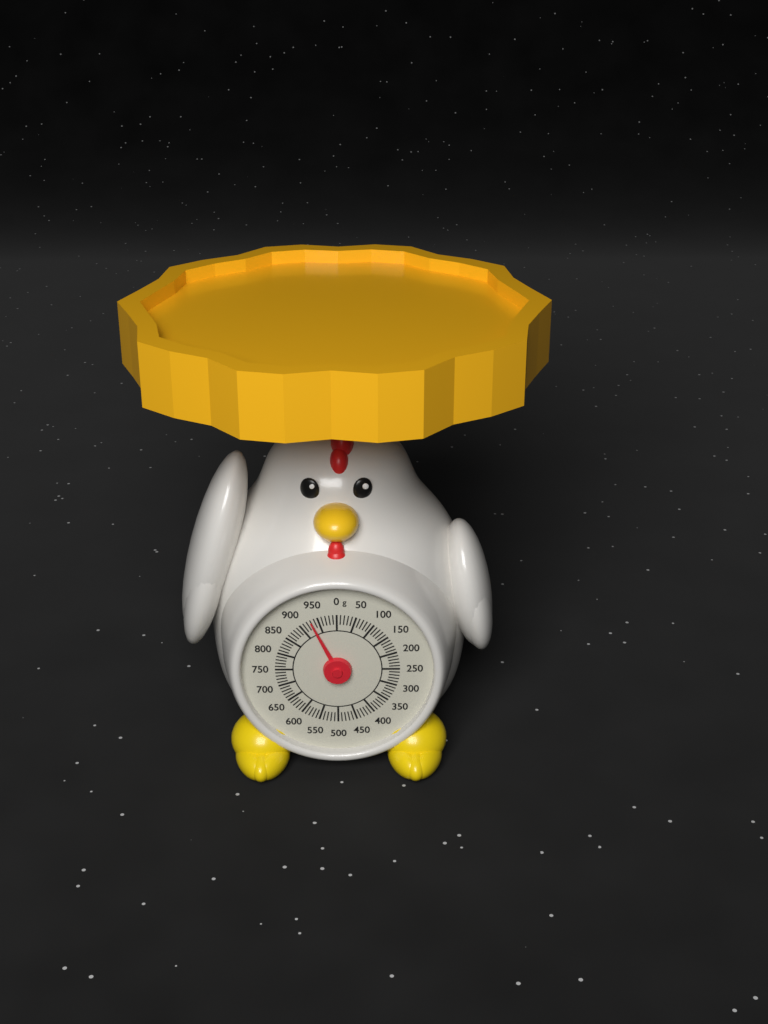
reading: 930 g
